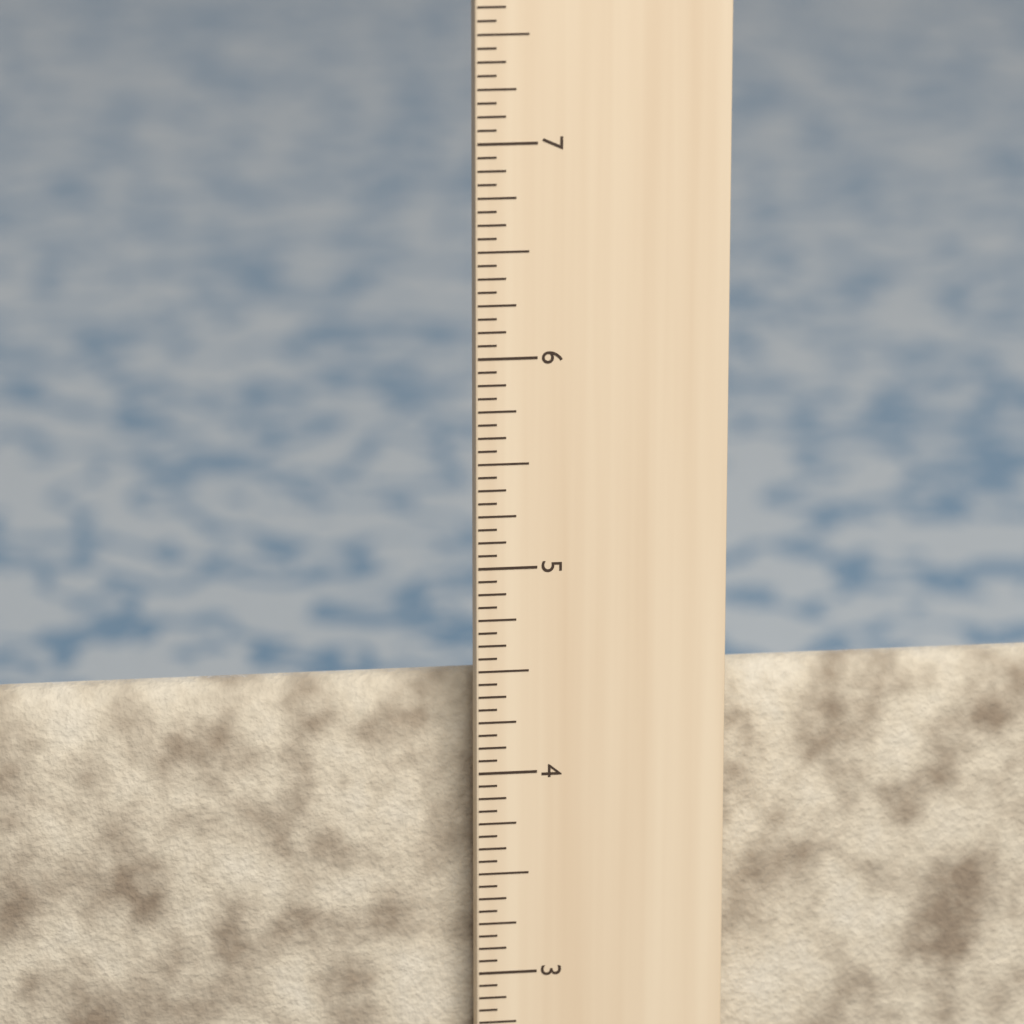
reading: 4.3750 in
